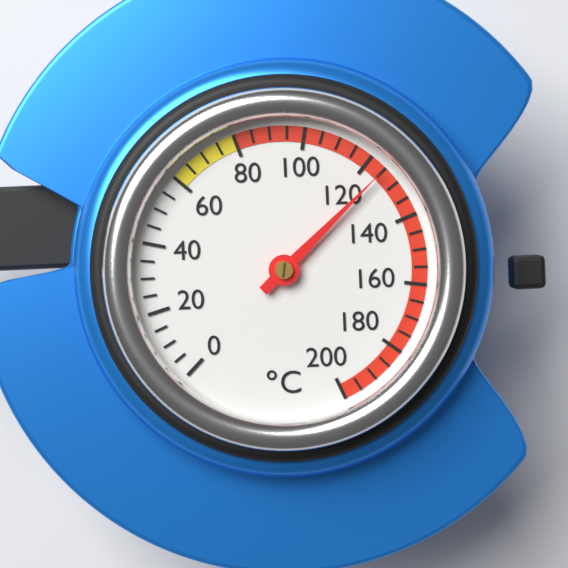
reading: 125 °C
